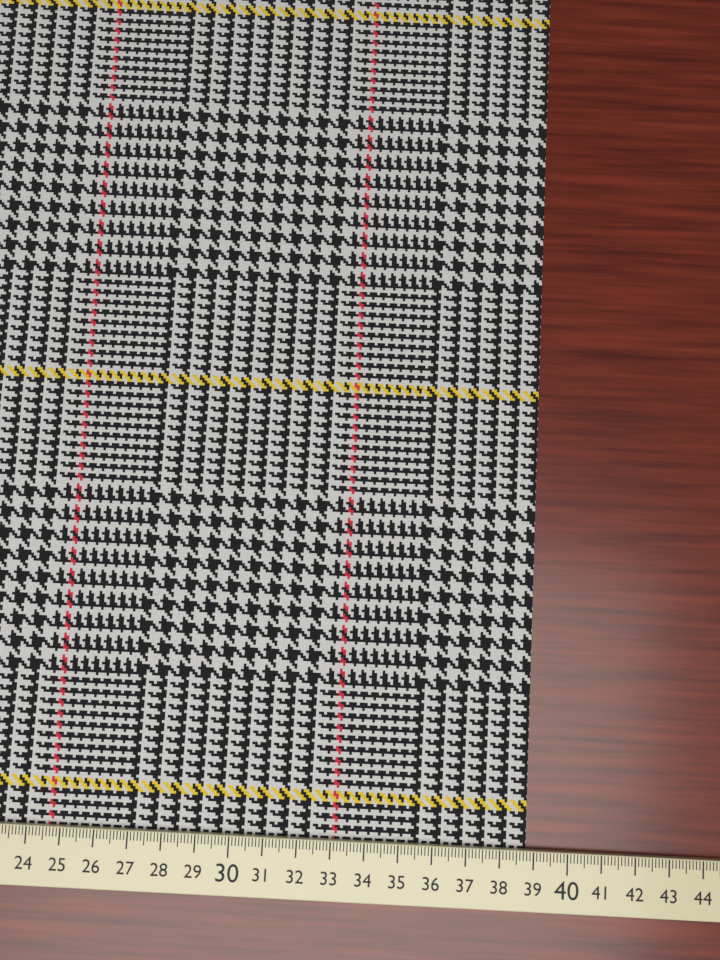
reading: 38.8 cm
